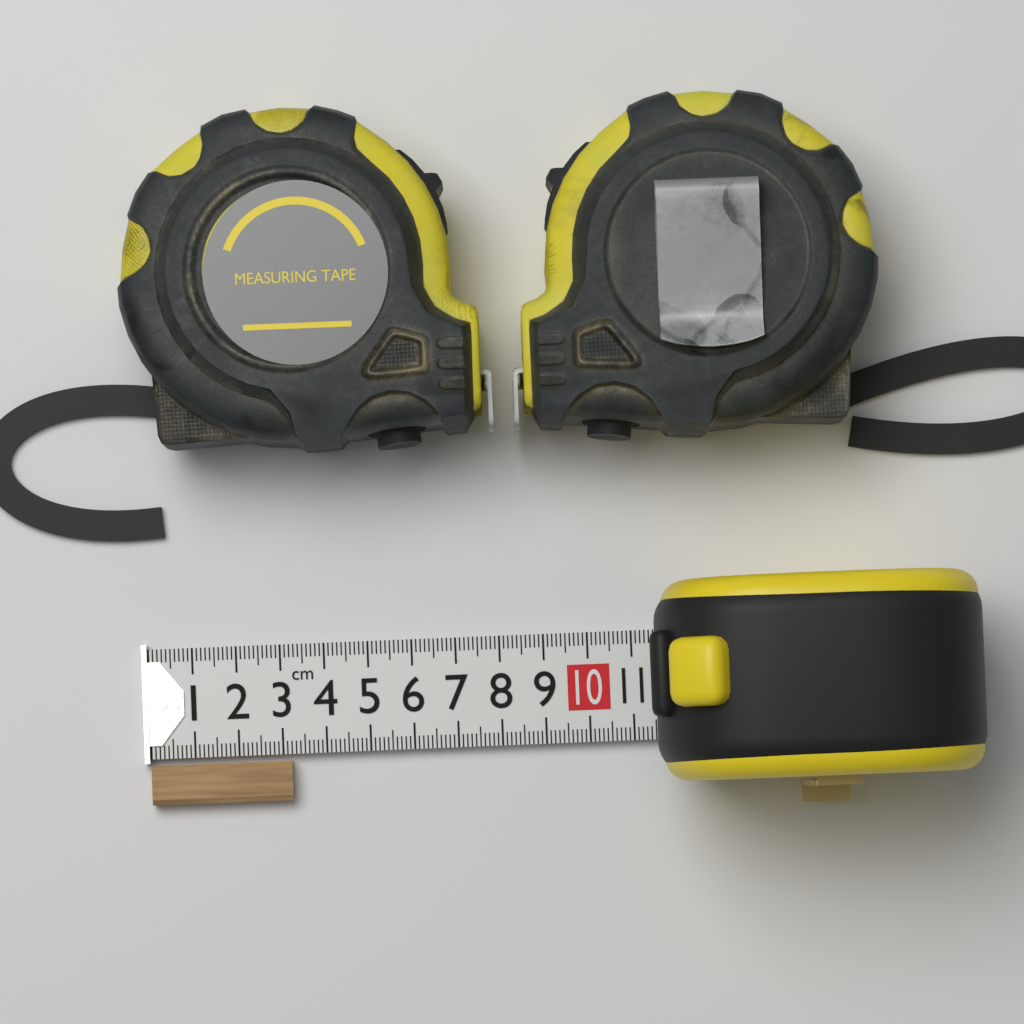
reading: 3.2 cm
